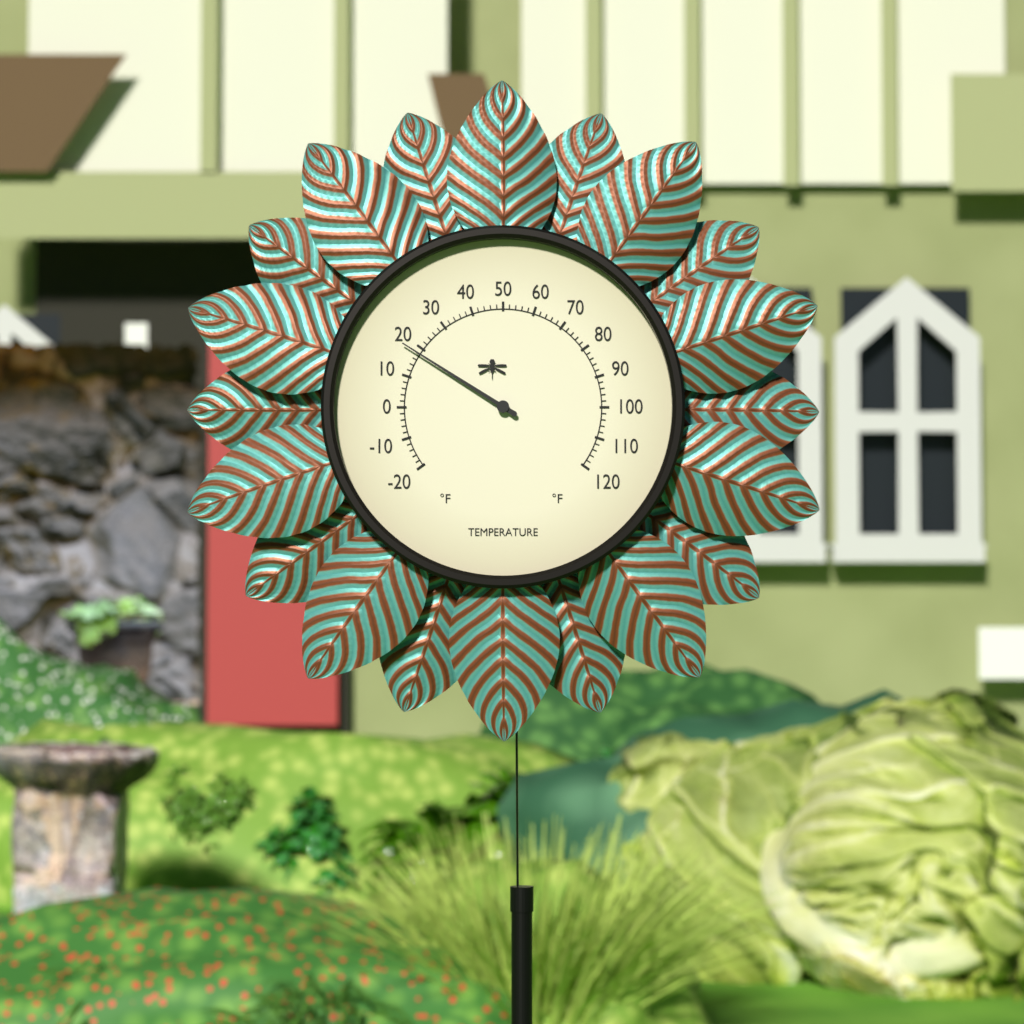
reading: 18 °F
